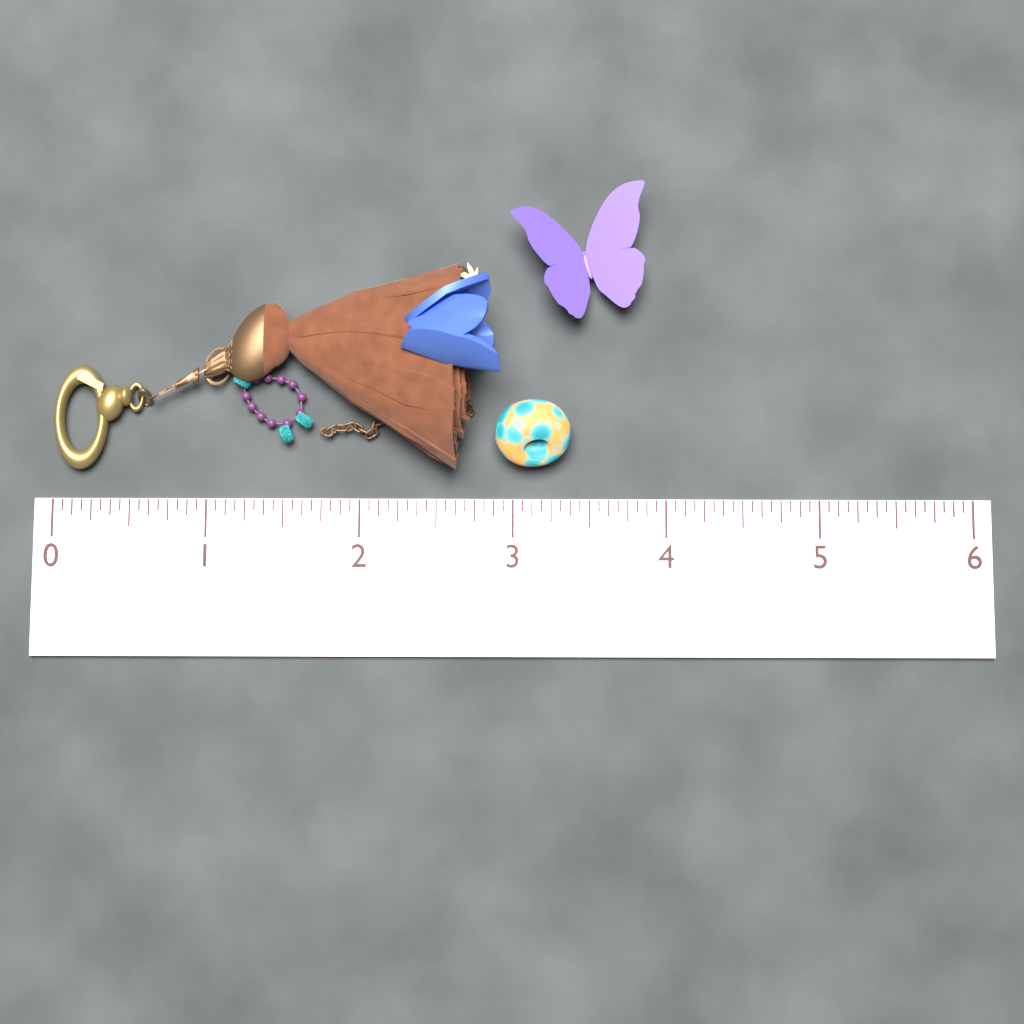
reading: 2.7500 (no unit)
